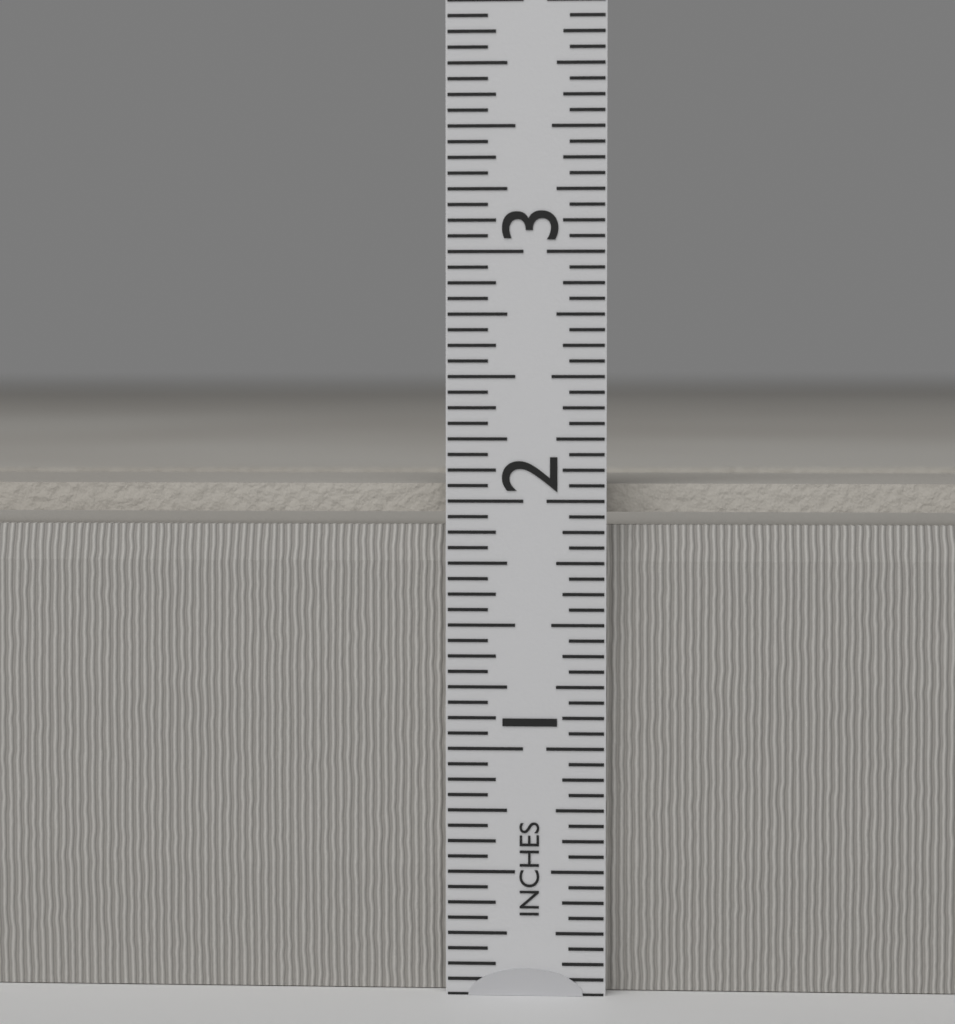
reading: 2.0625 in
